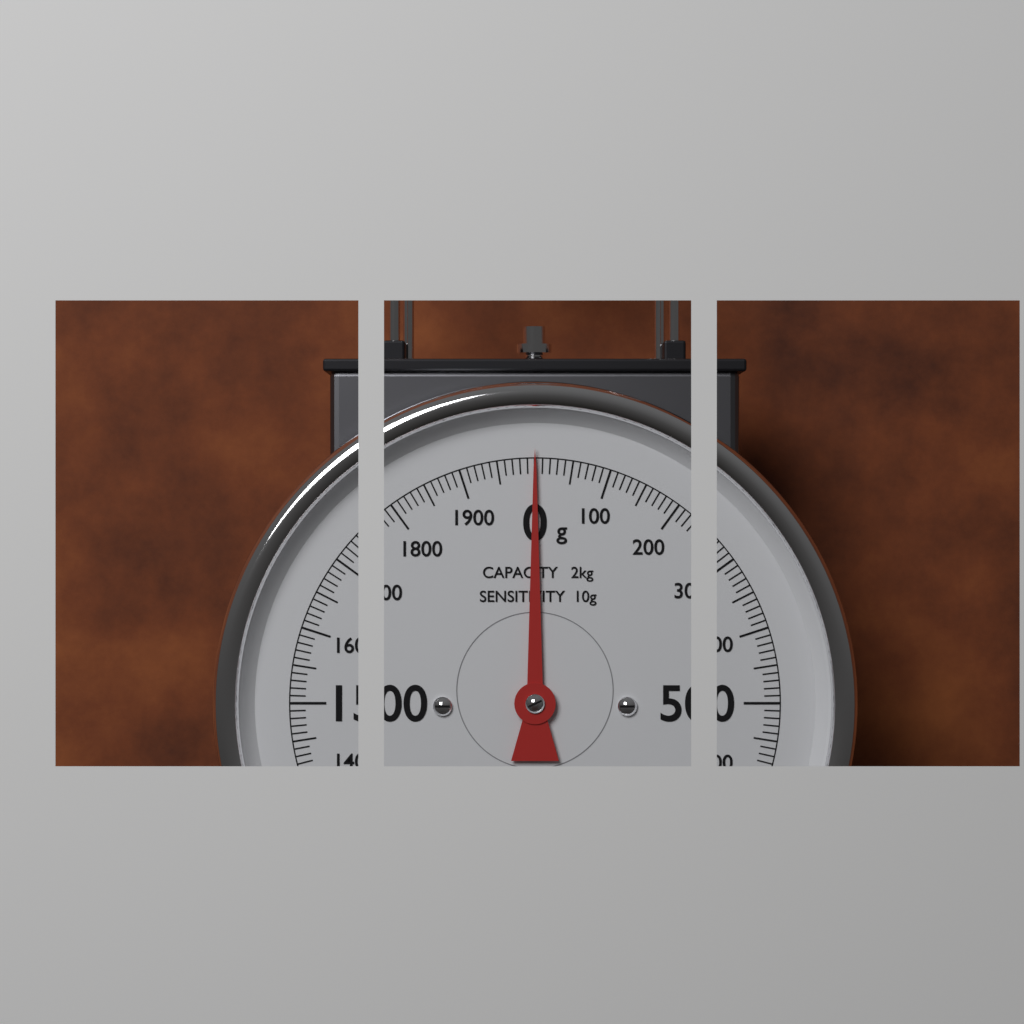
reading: 0 g
